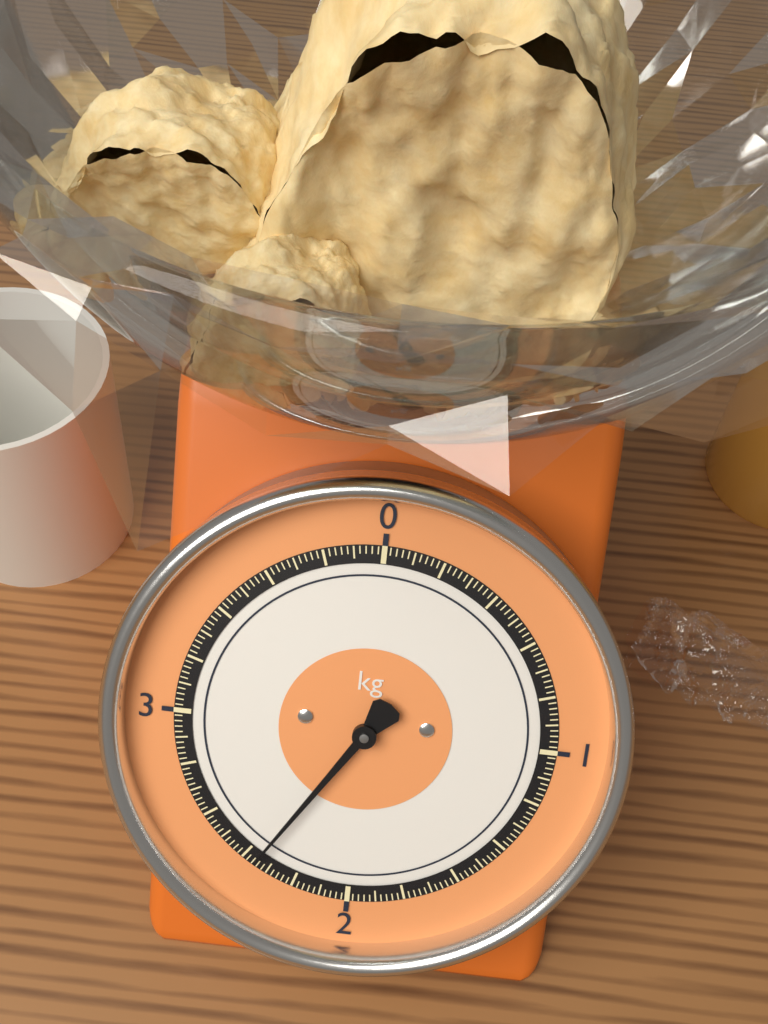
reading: 2.36 kg
